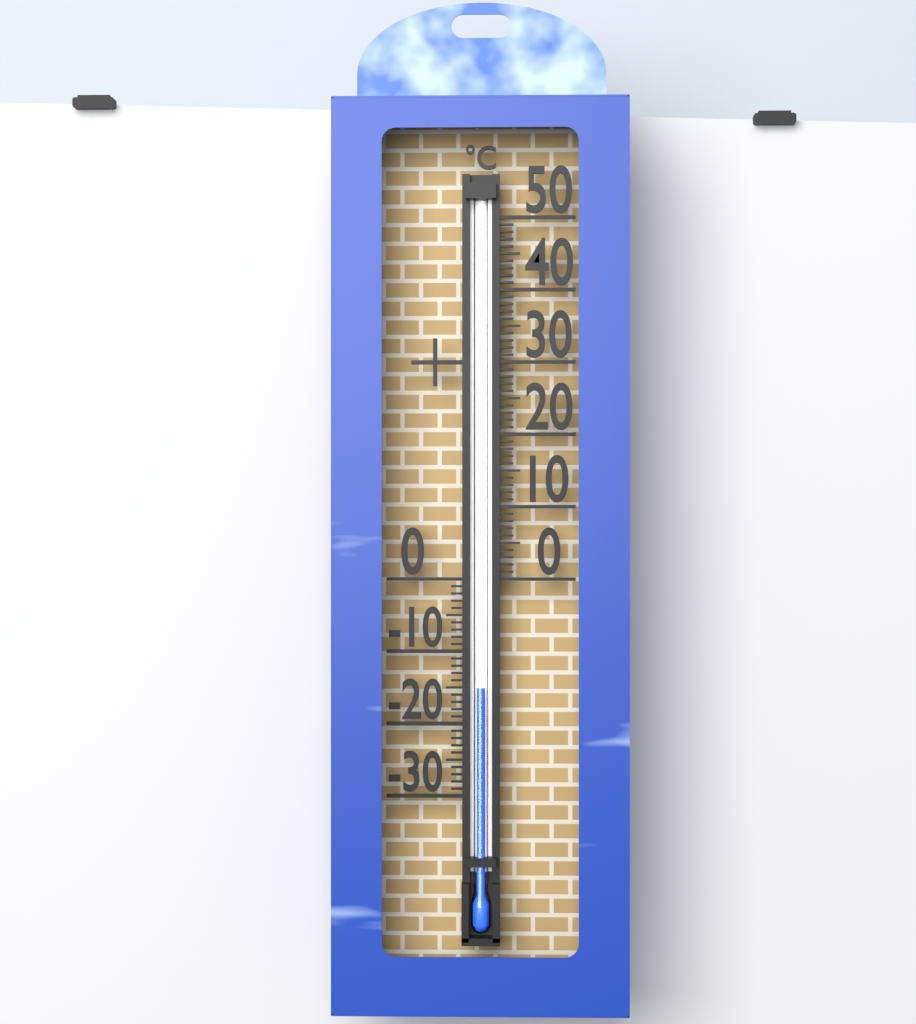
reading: -15 °C
